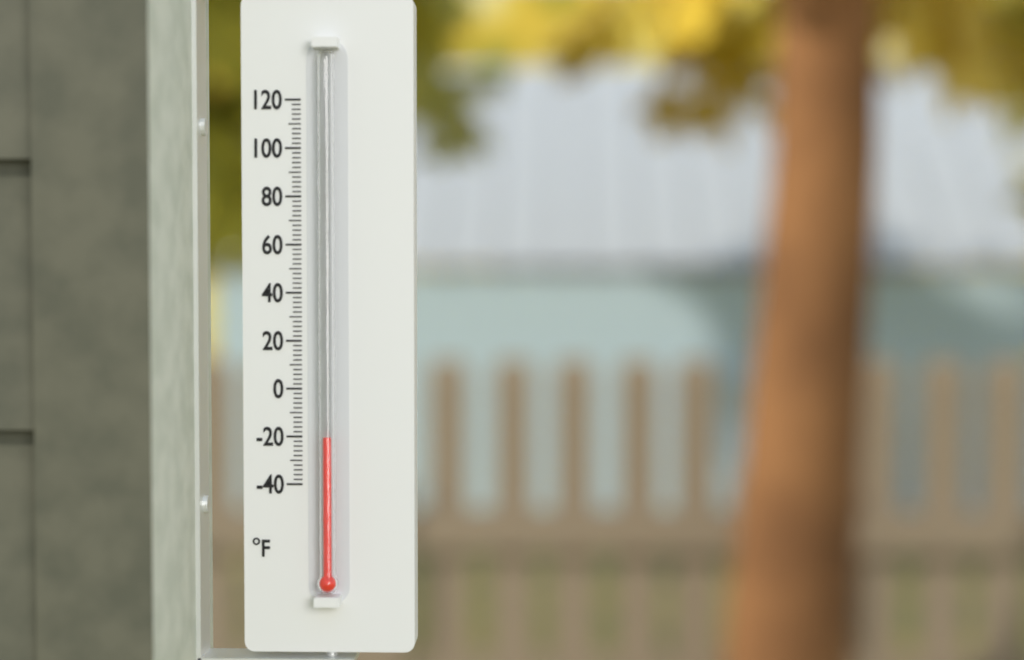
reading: -20 °F
